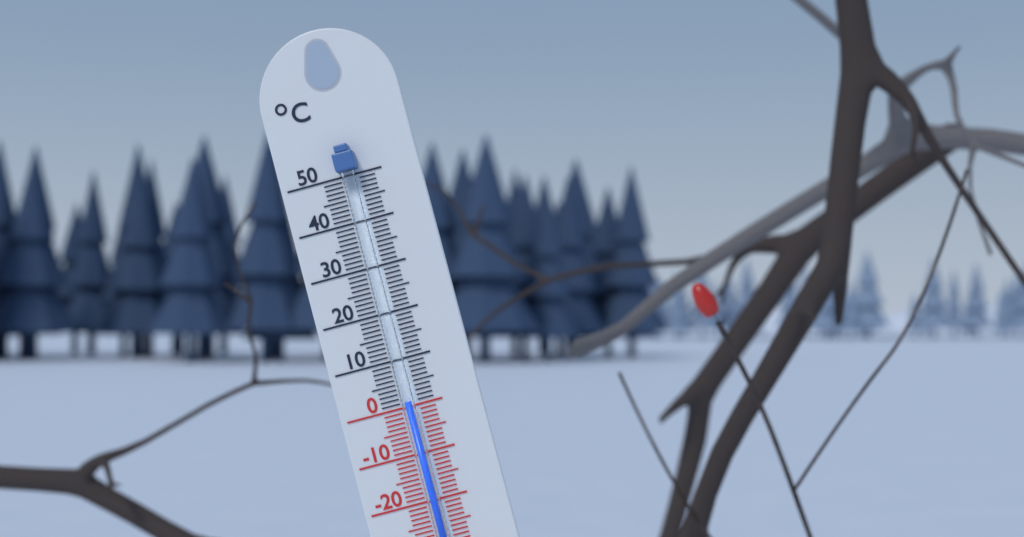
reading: 1 °C
